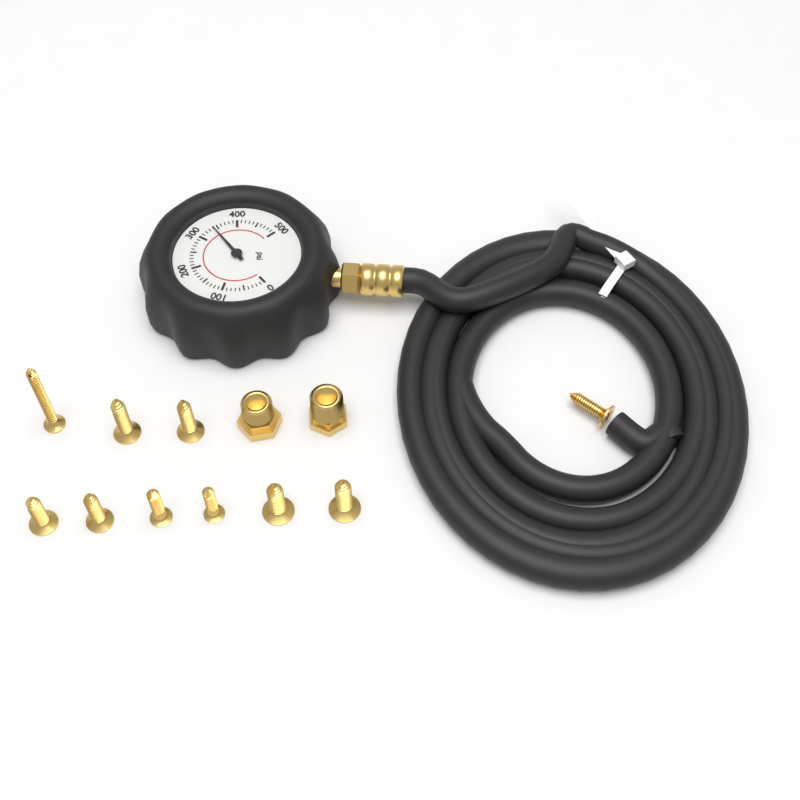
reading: 340 psi
